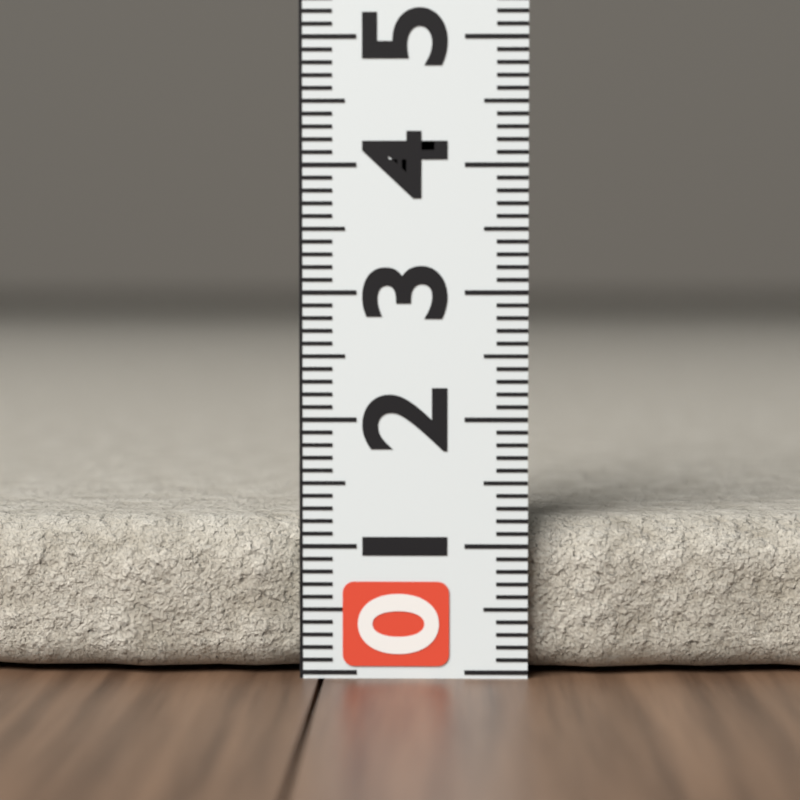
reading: 1.2 (no unit)
